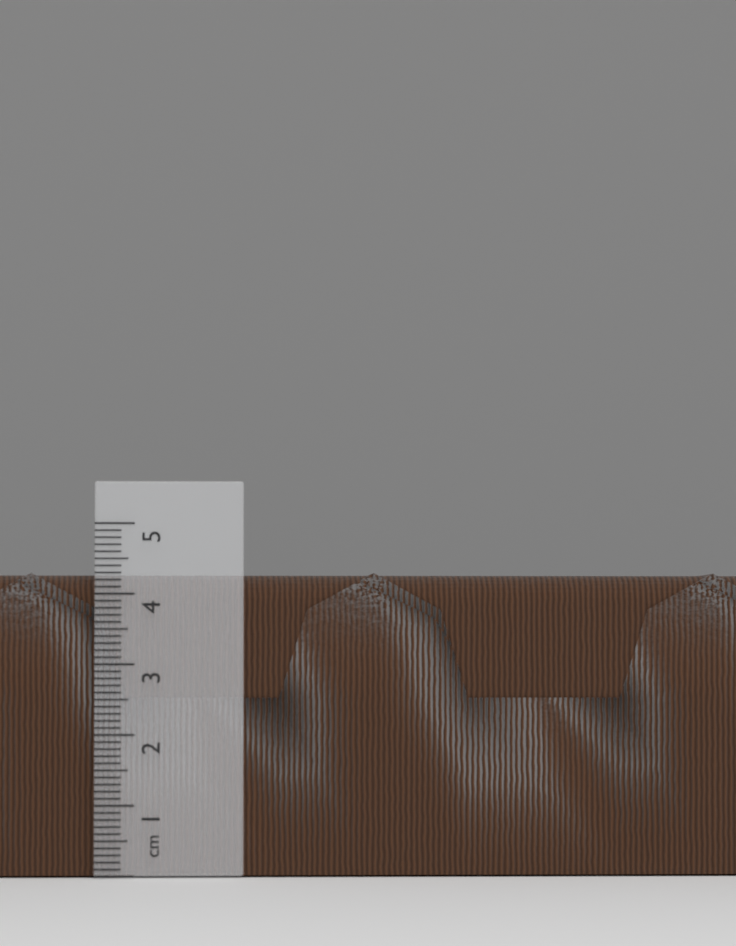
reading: 4.3 cm
